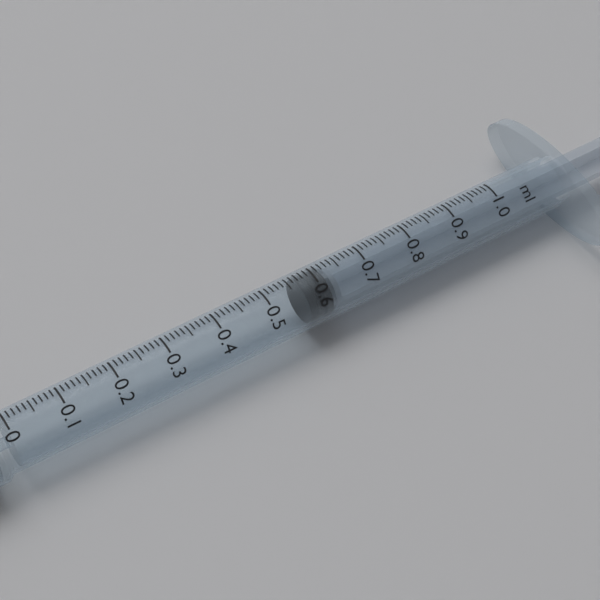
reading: 0.57 ml
